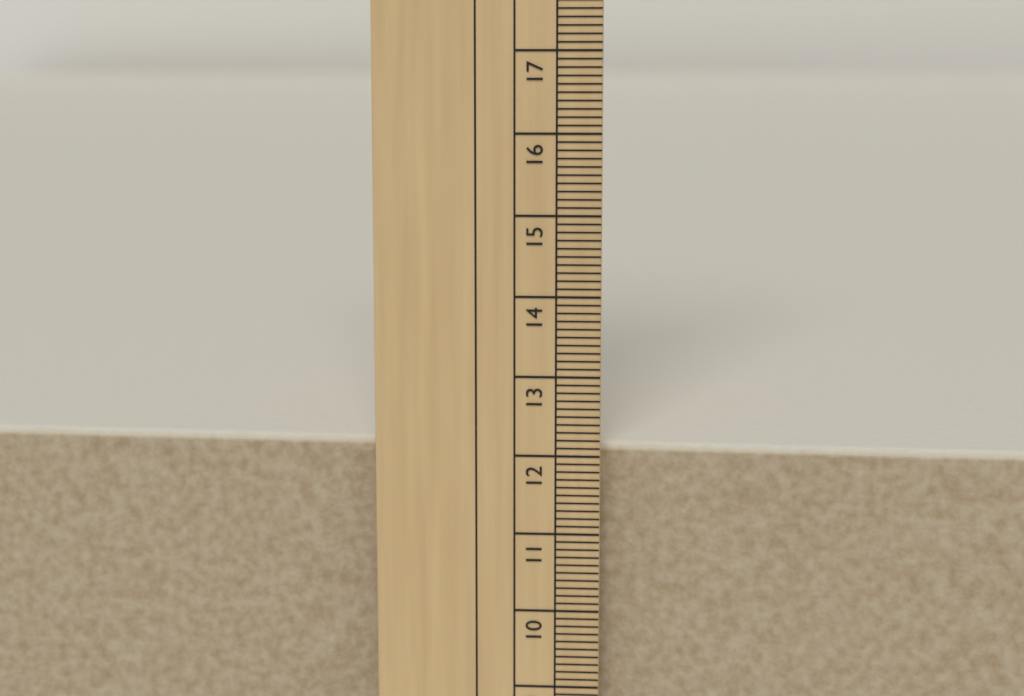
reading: 12.1 cm
